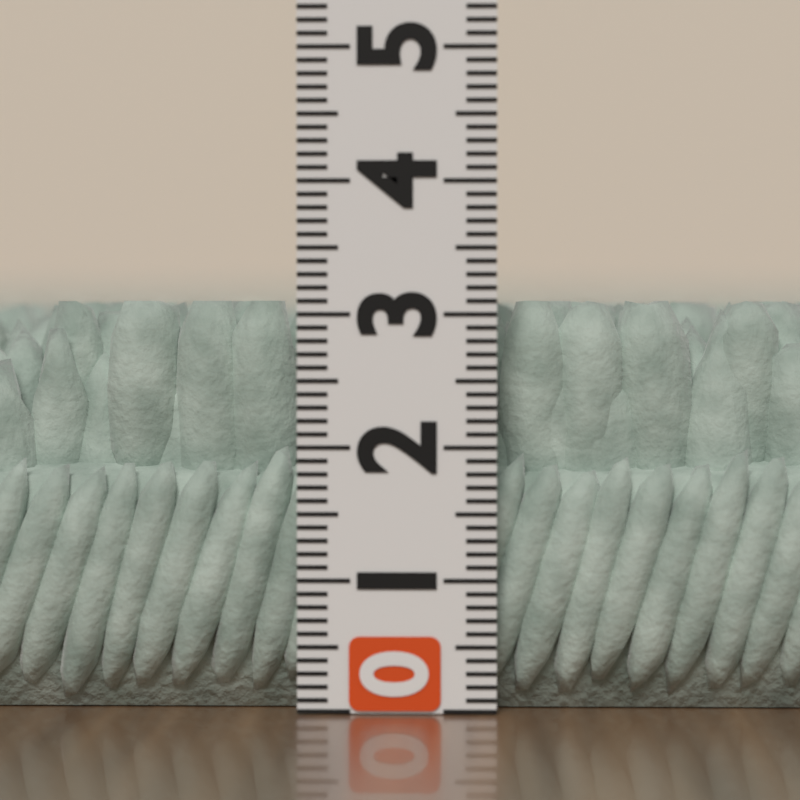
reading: 3.1 (no unit)
